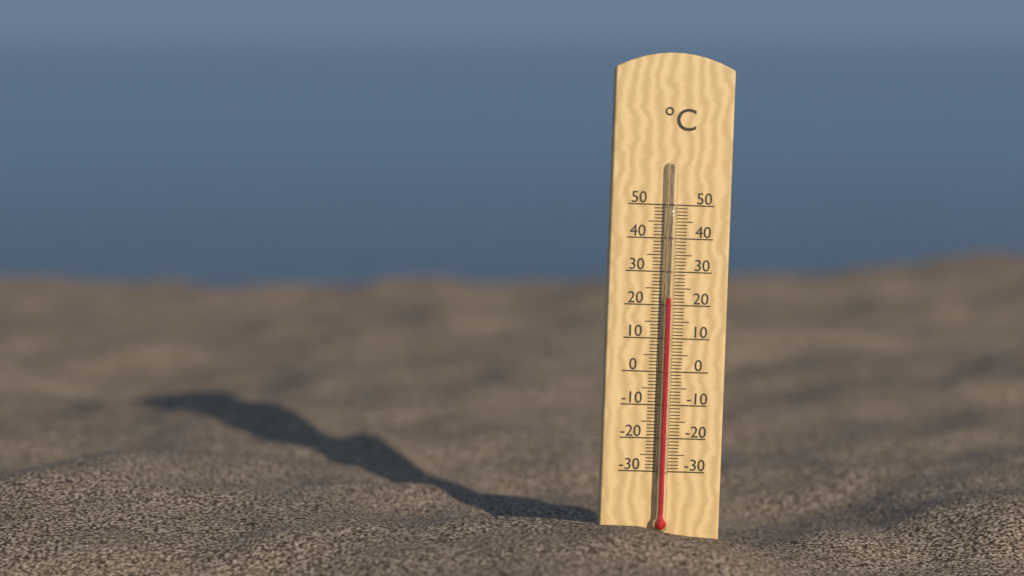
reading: 22 °C
